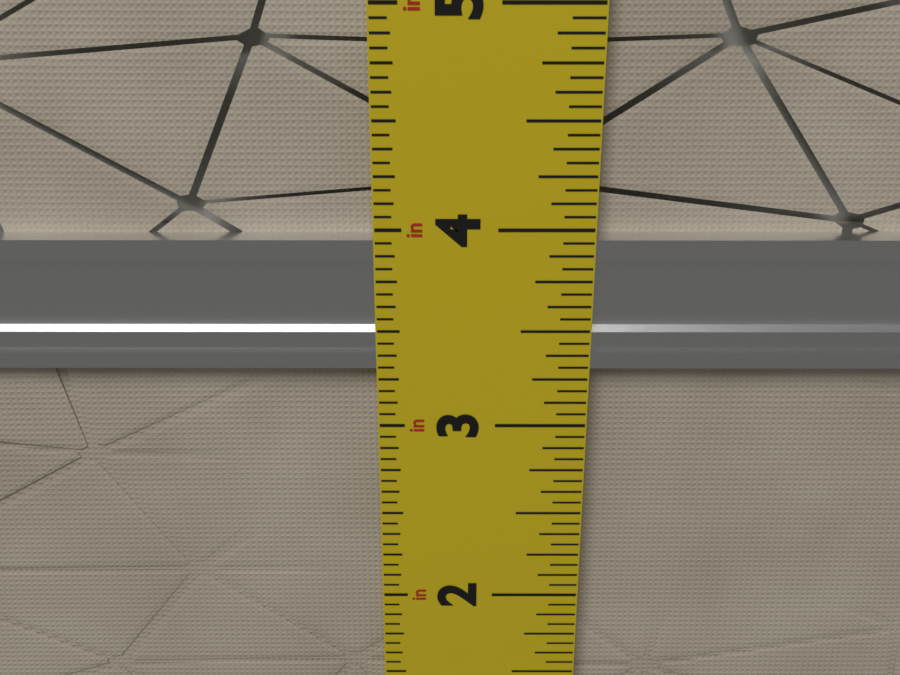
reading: 3.9375 in
